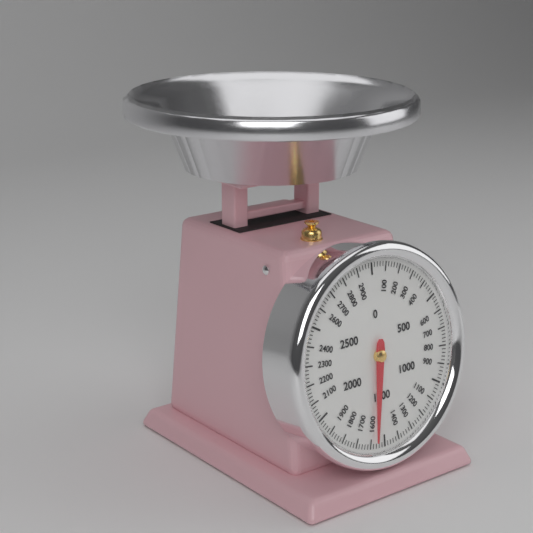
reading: 1560 g
